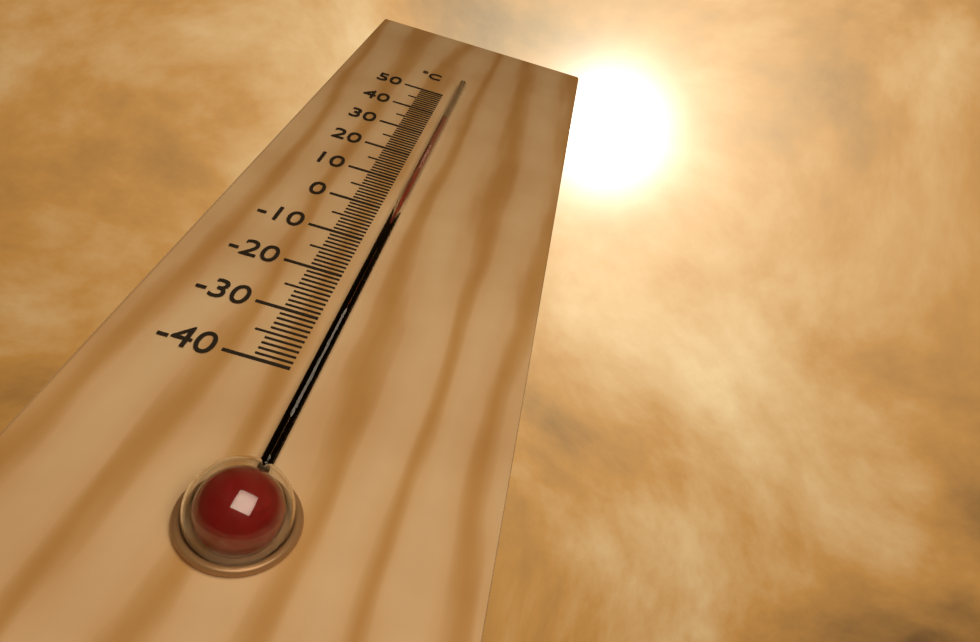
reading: 37 °C
